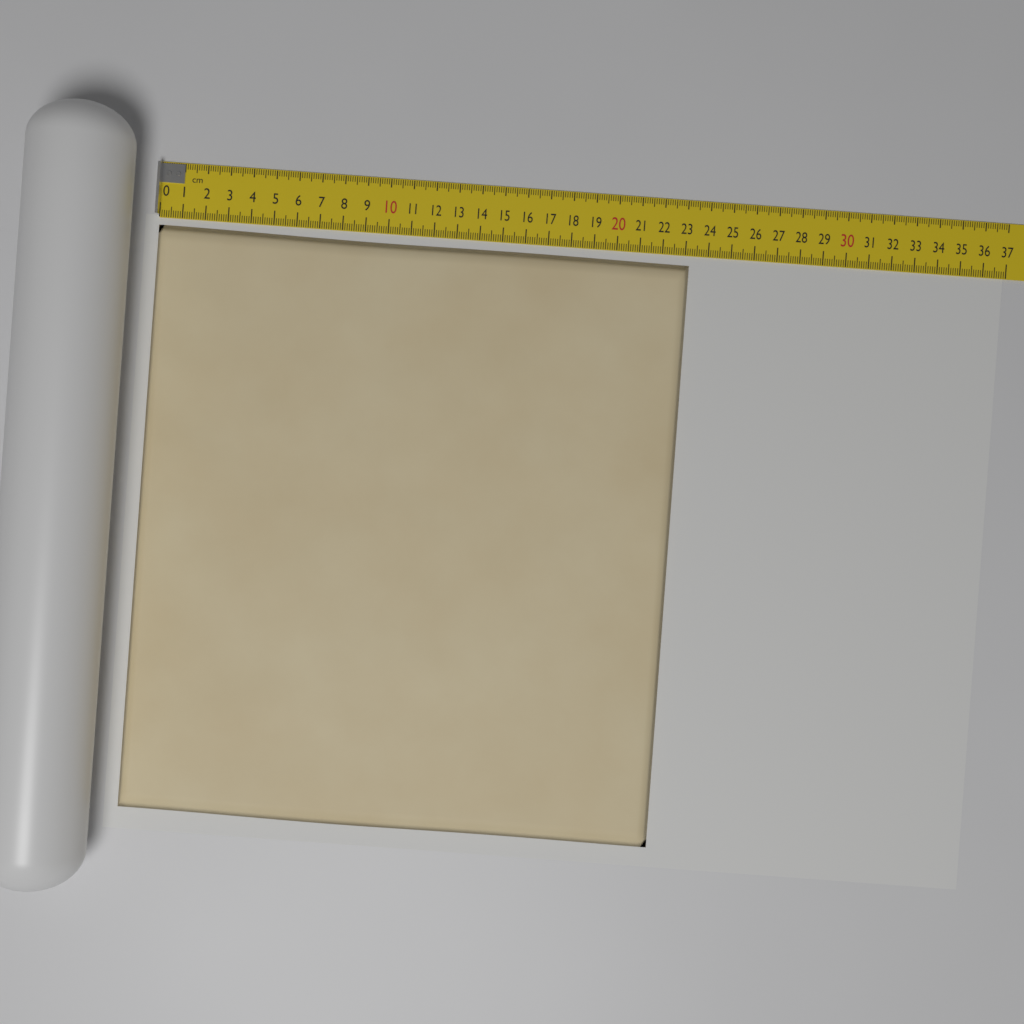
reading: 23.2 cm
